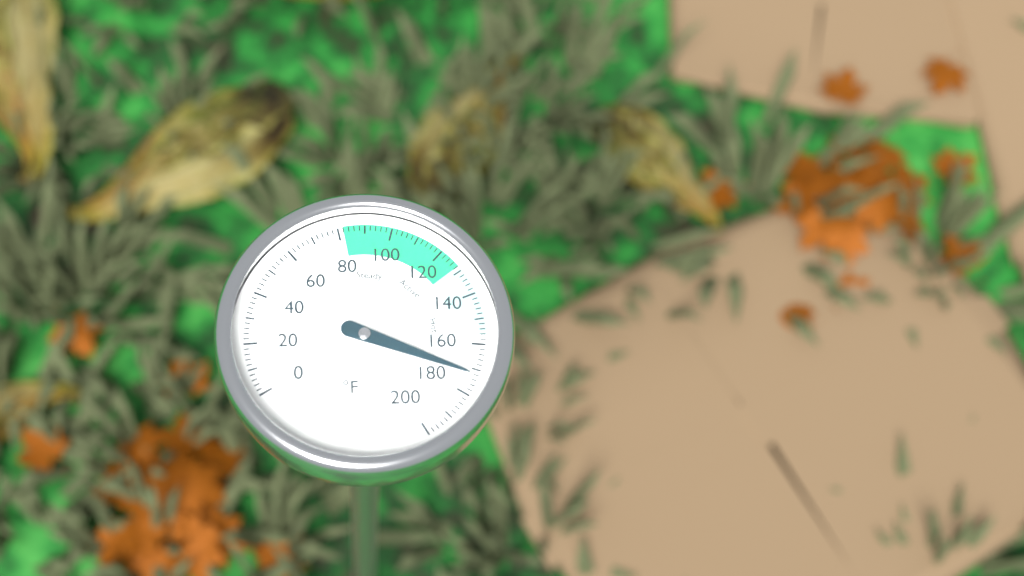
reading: 172 °F
